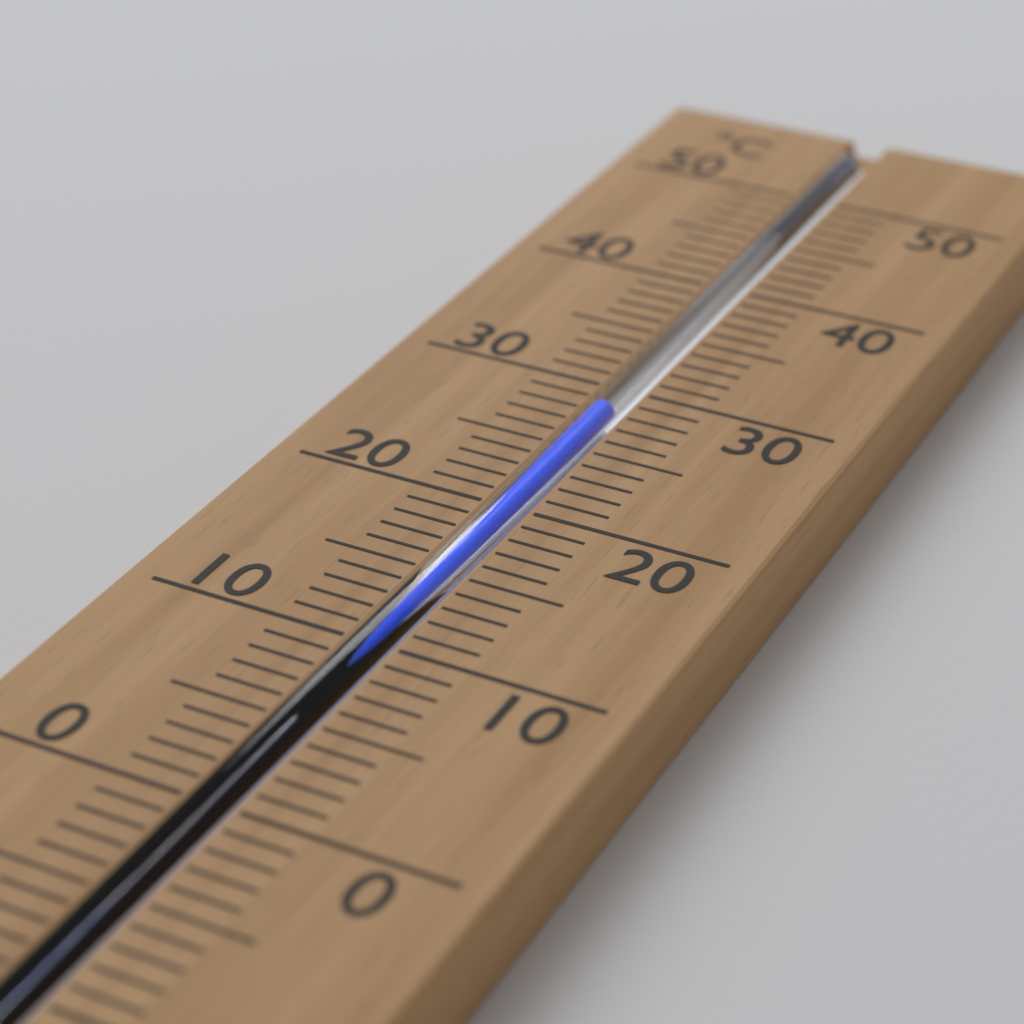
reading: 28 °C
